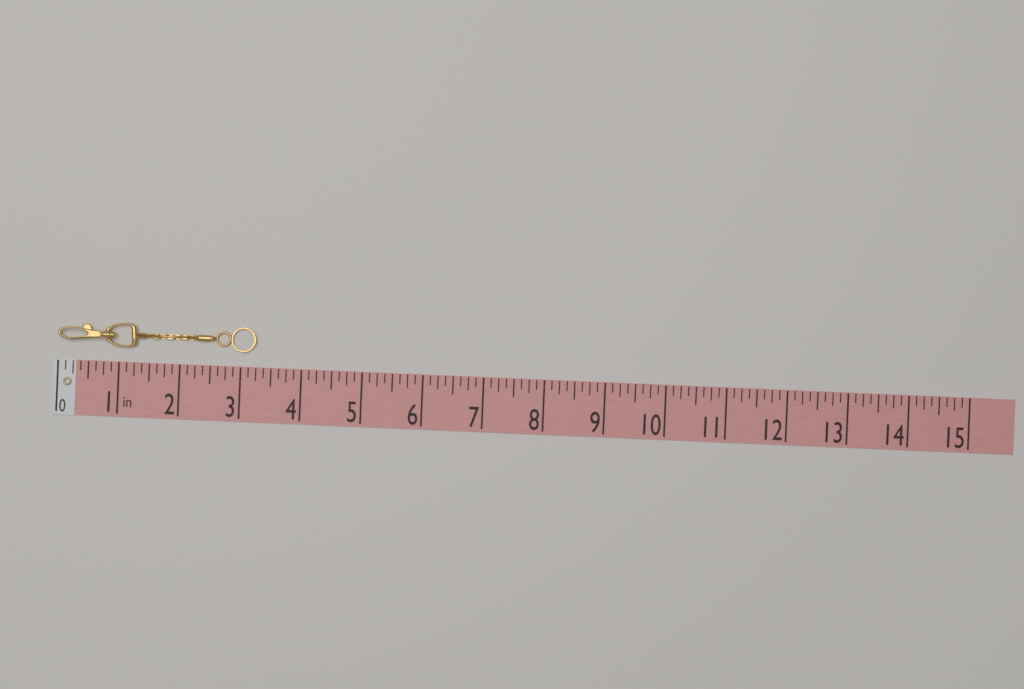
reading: 3.250 in
